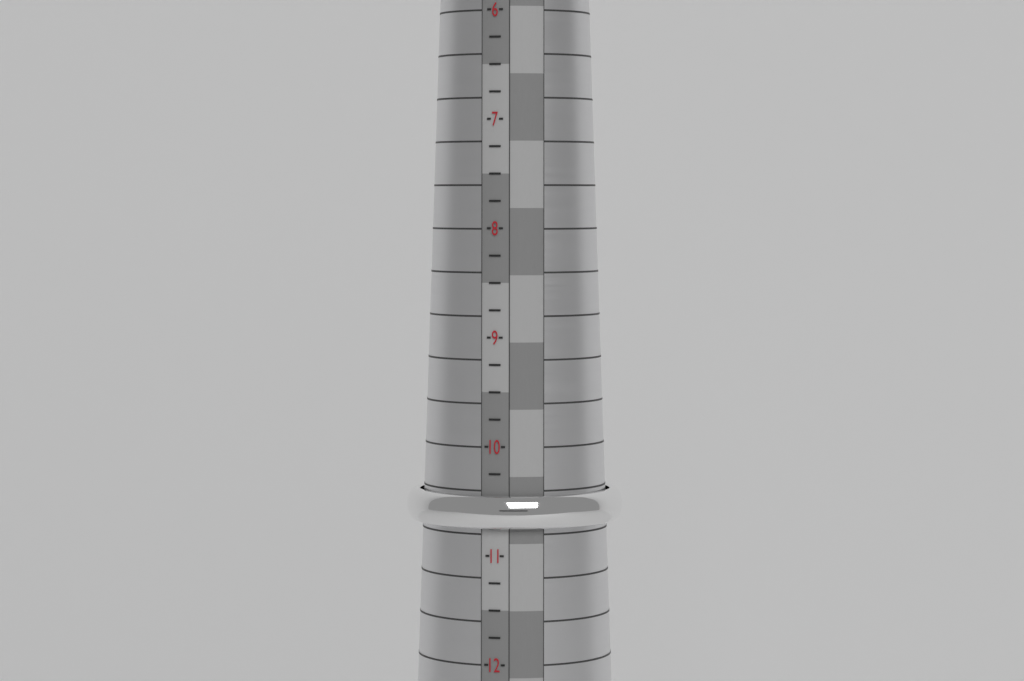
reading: 10.75 (no unit)
